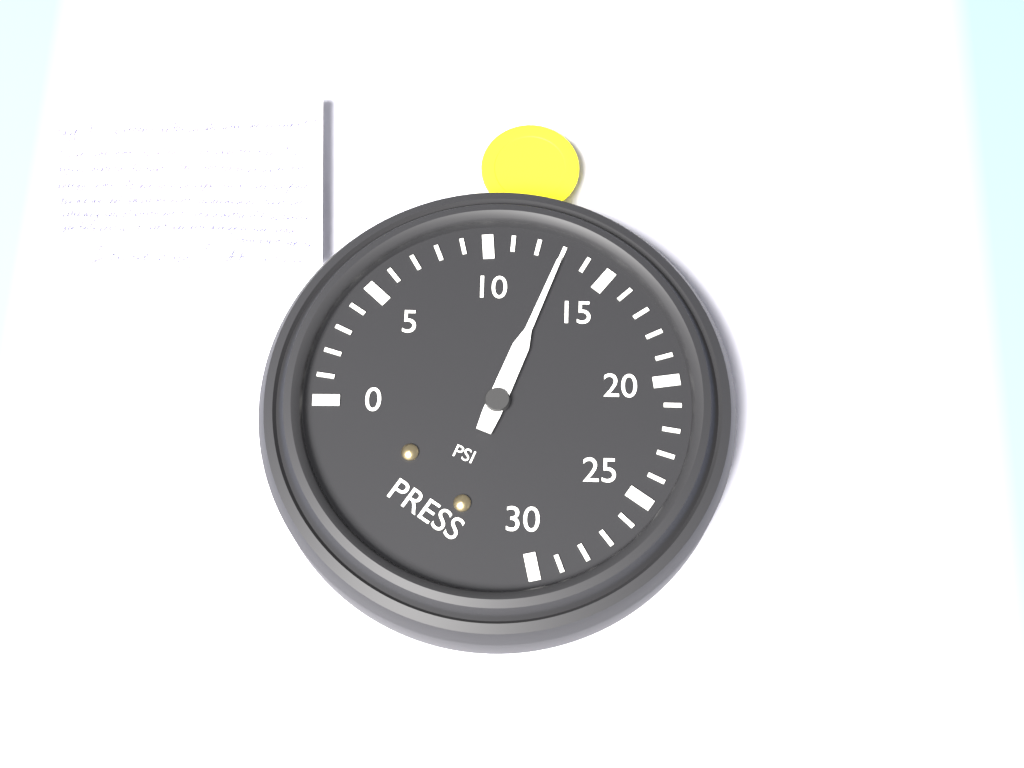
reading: 13 psi
